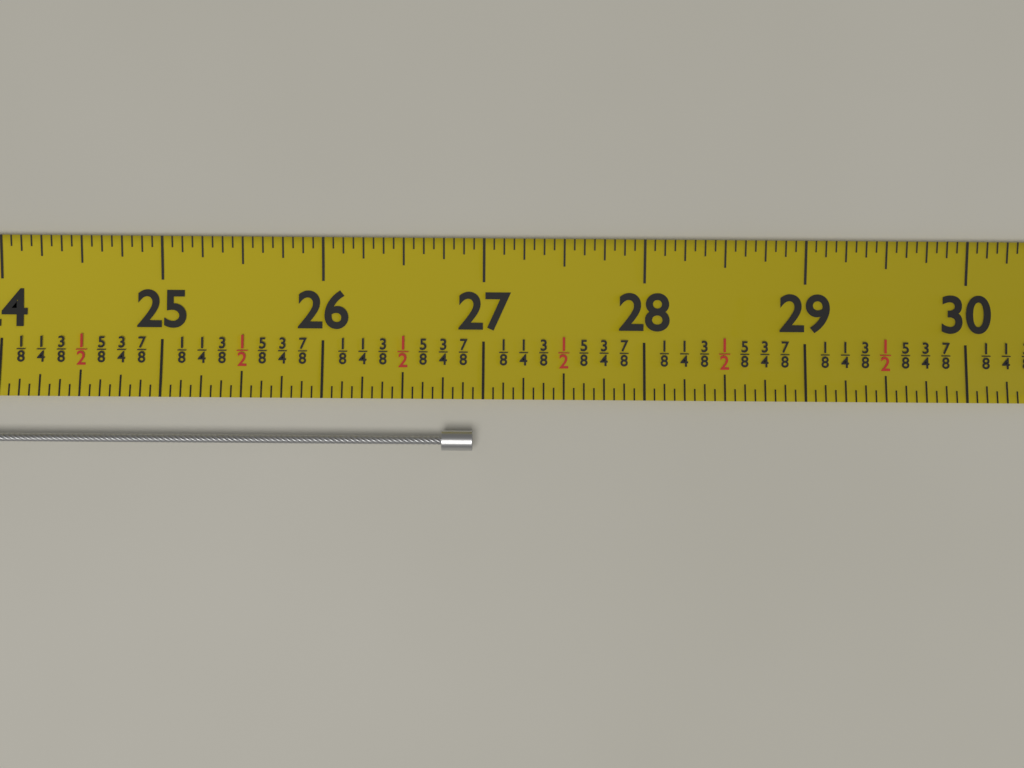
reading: 26.9375 (no unit)
